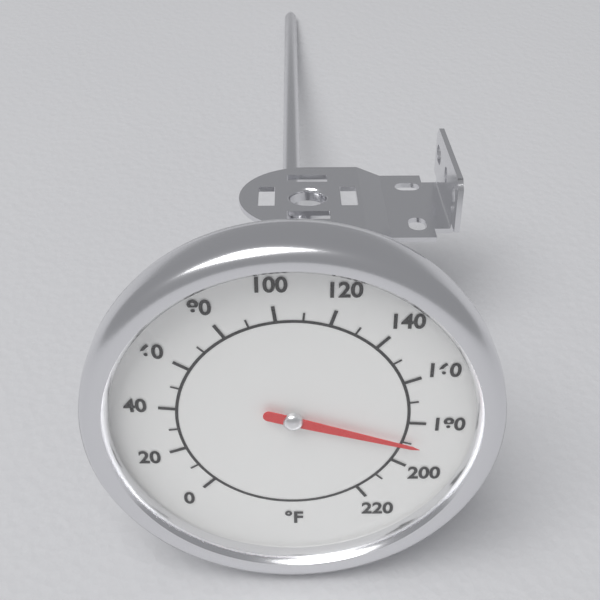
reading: 190 °F
